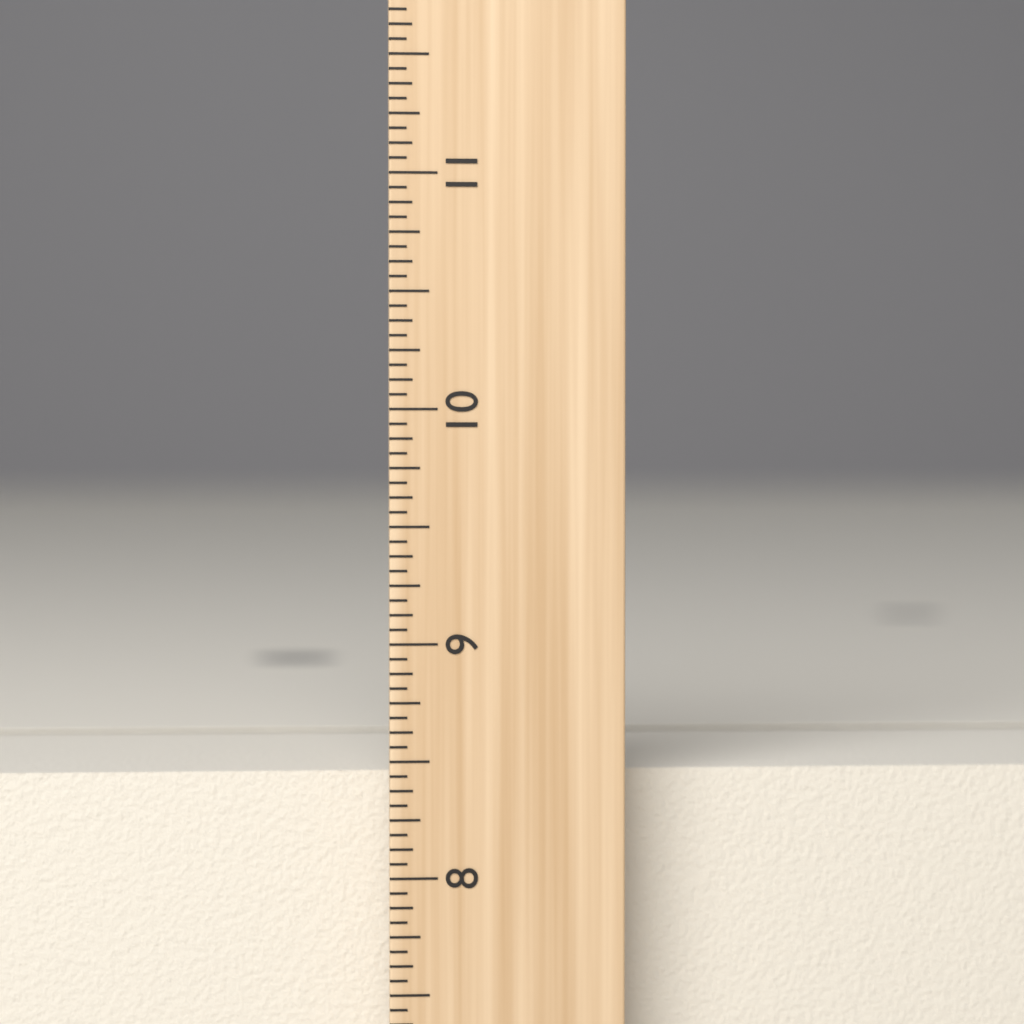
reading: 8.4375 inch
